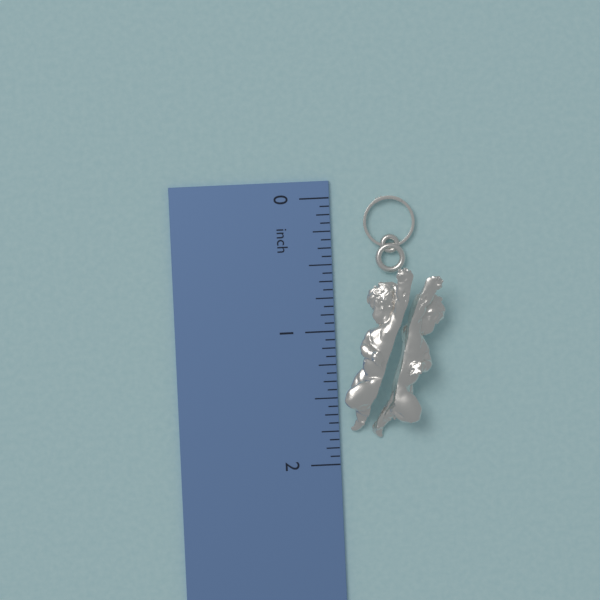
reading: 1.8125 inch
